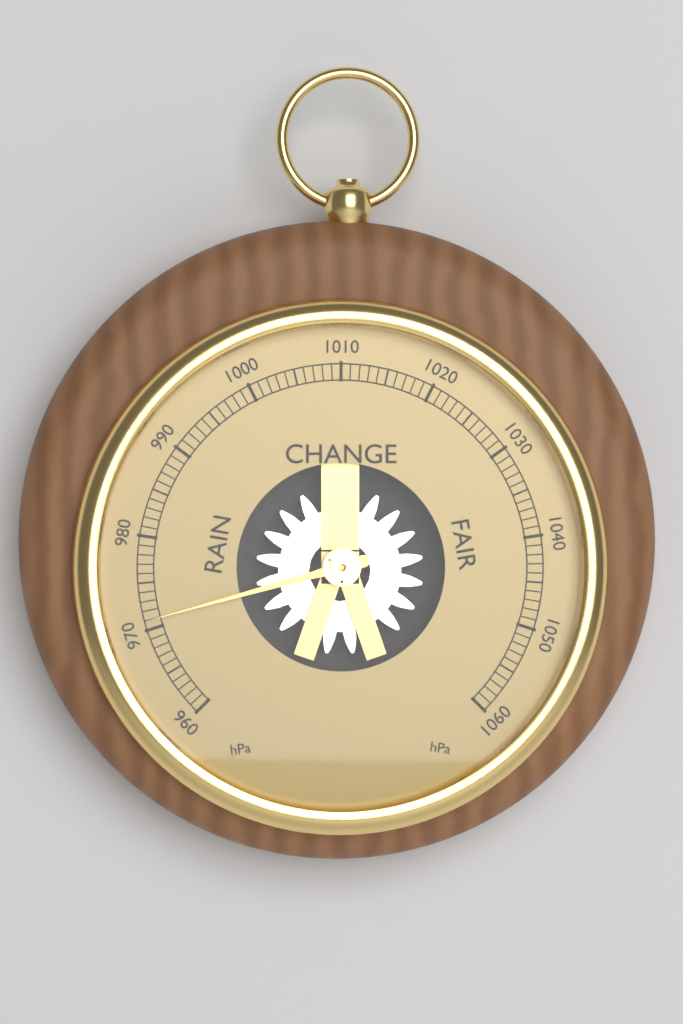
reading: 971 hPa
